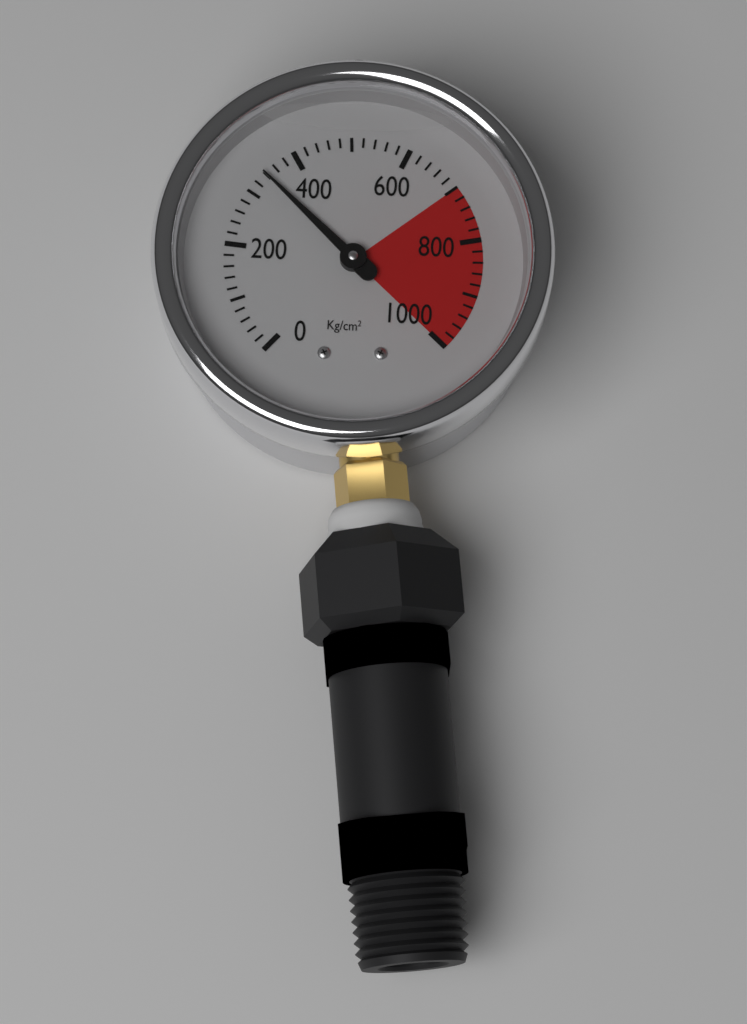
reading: 340 kg/cm²
